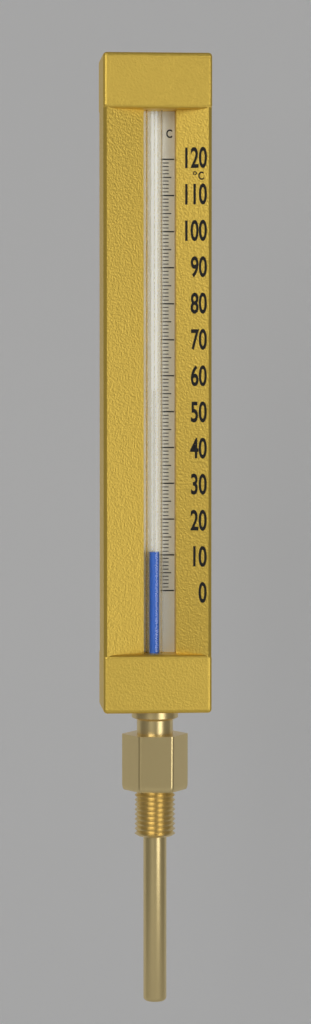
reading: 11 °C
